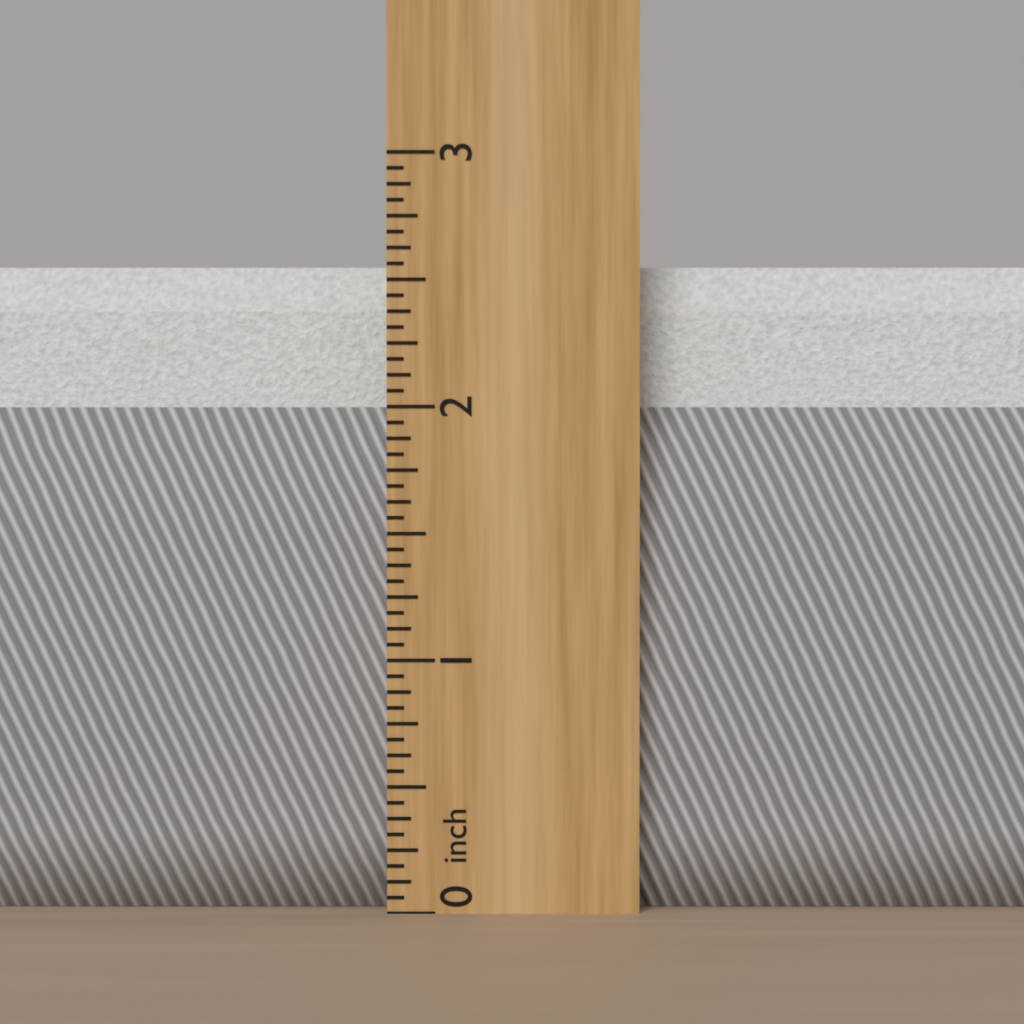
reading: 2.5625 inch
